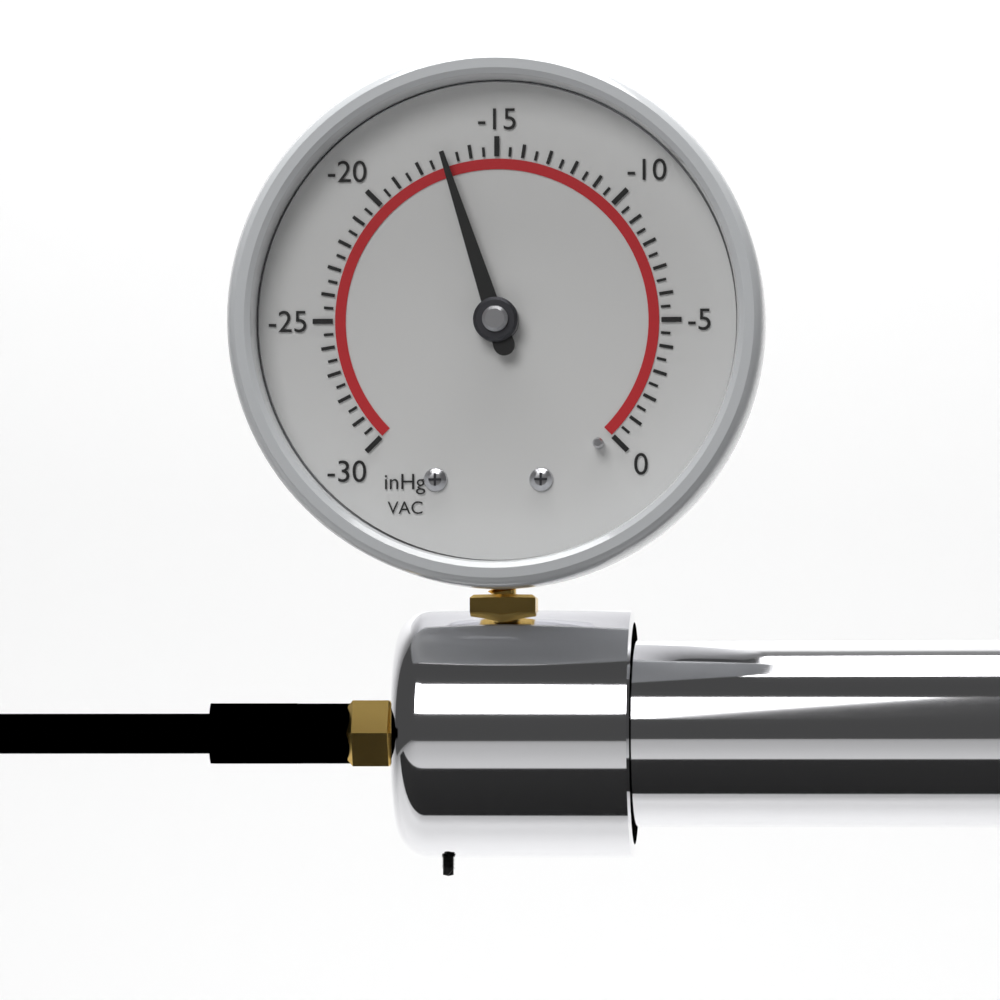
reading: -17.0 inHg
